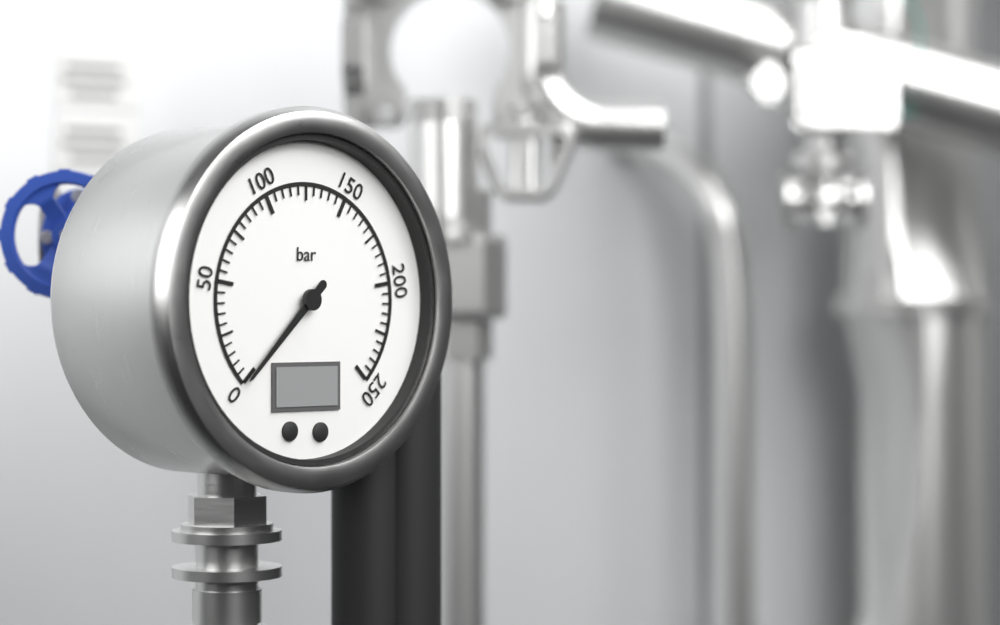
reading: 0 bar
